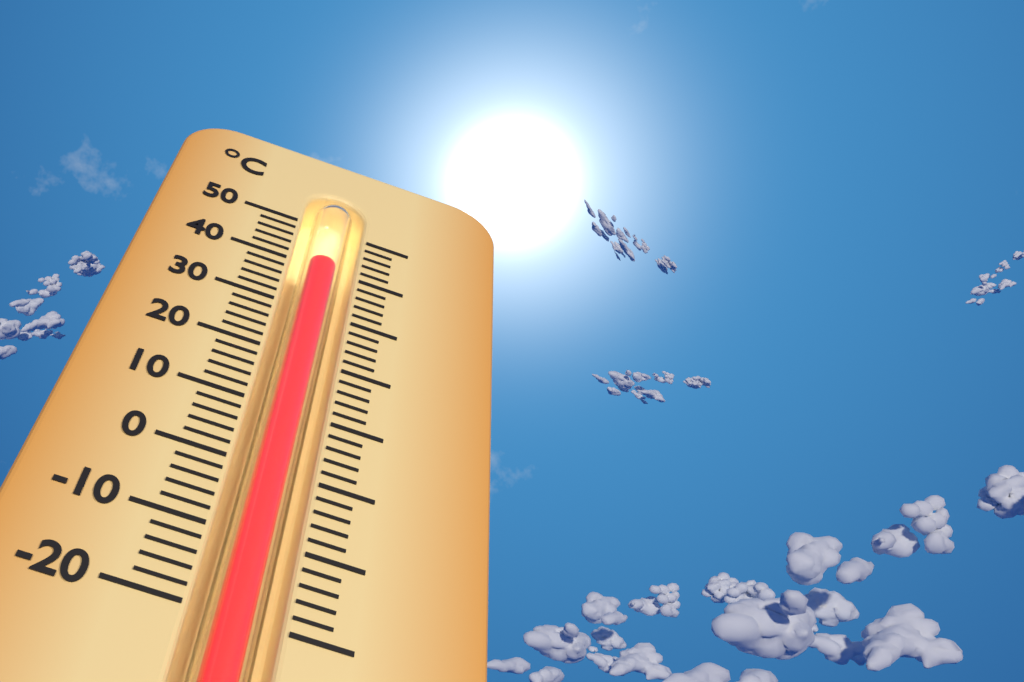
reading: 43 °C
